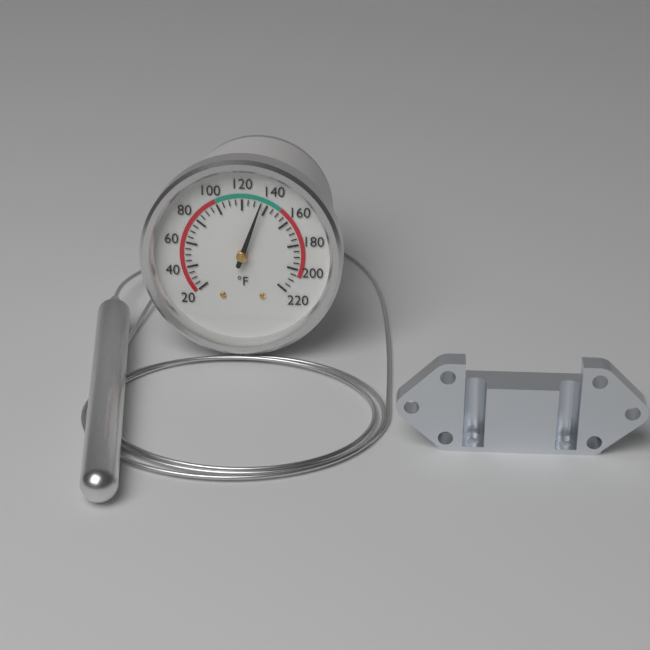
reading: 135 °F
